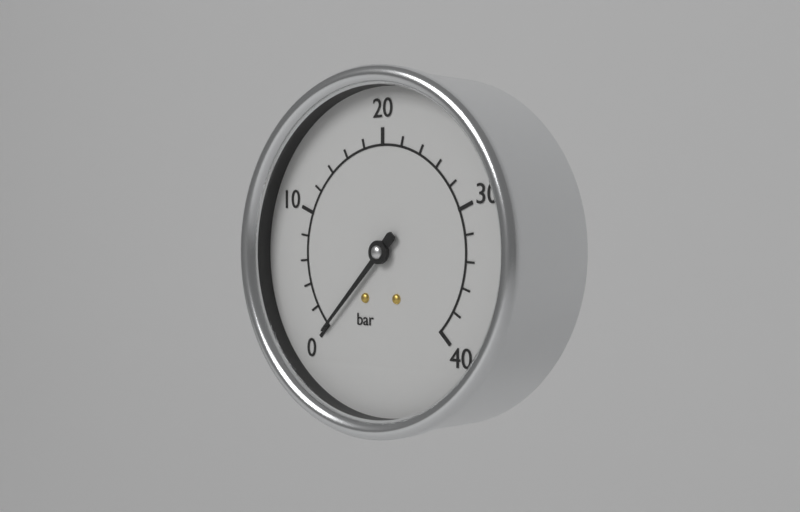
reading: 0 bar
